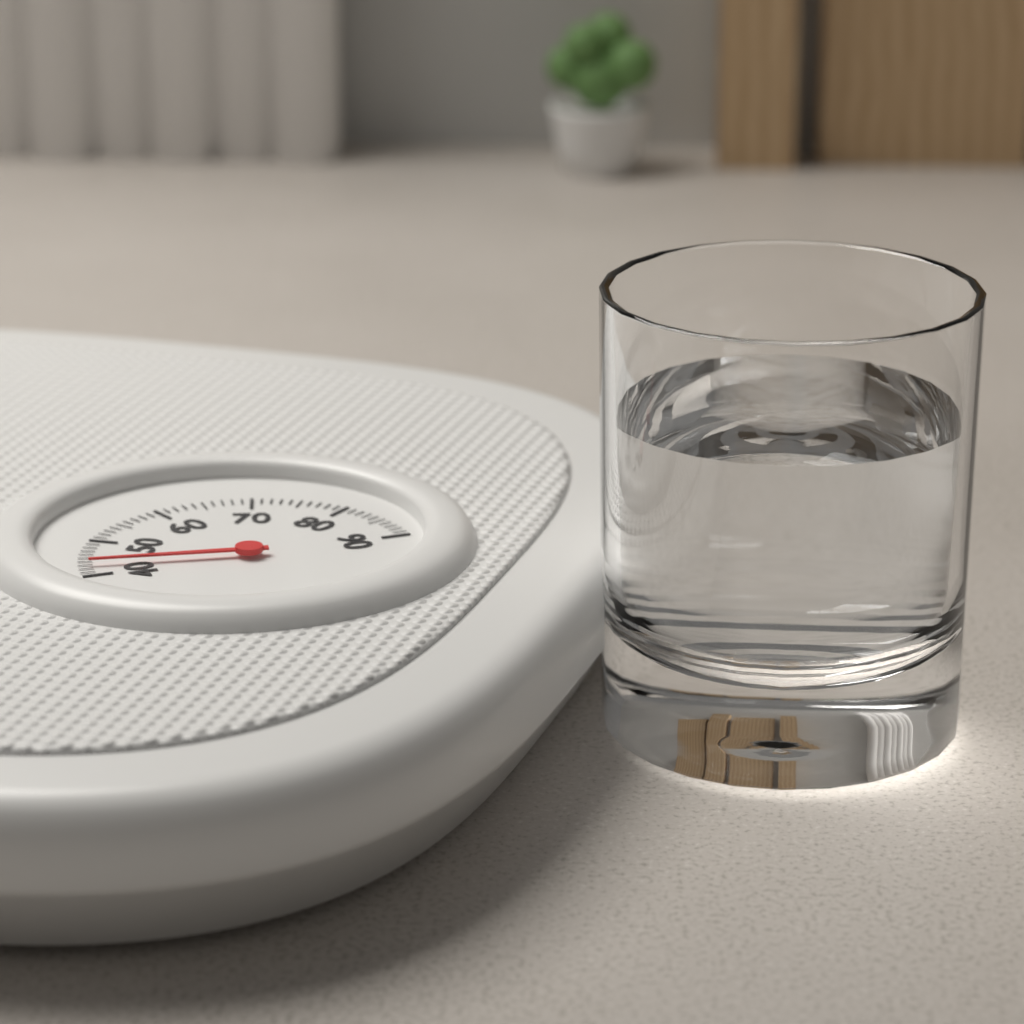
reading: 43 (no unit)
